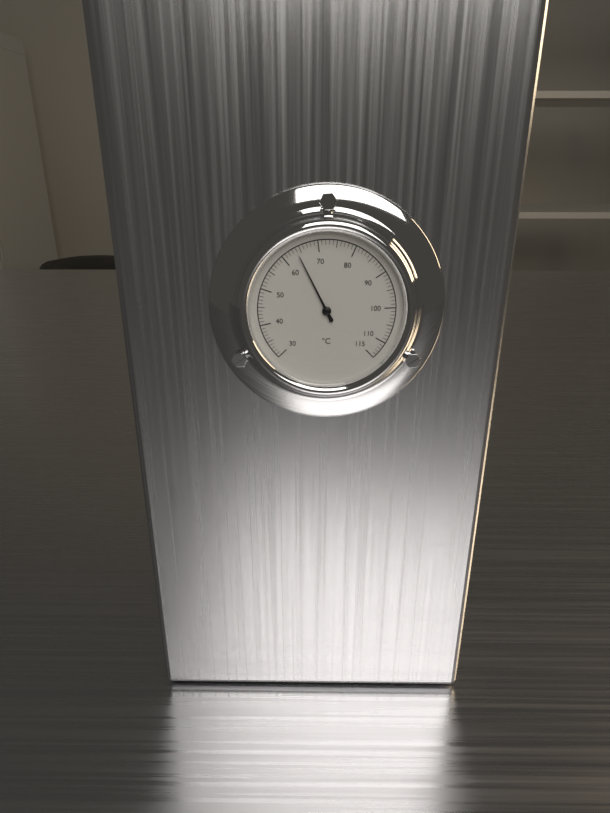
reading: 64 °C
